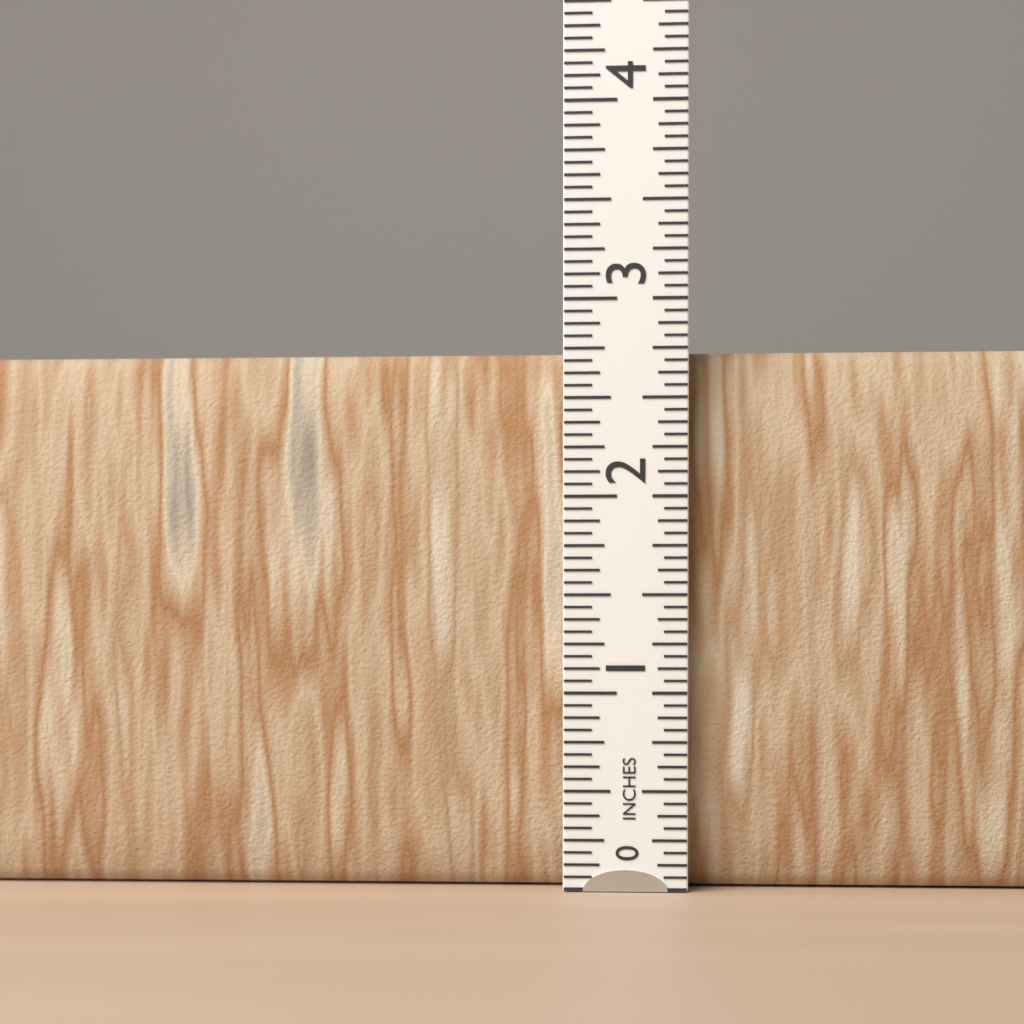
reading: 2.7500 in
